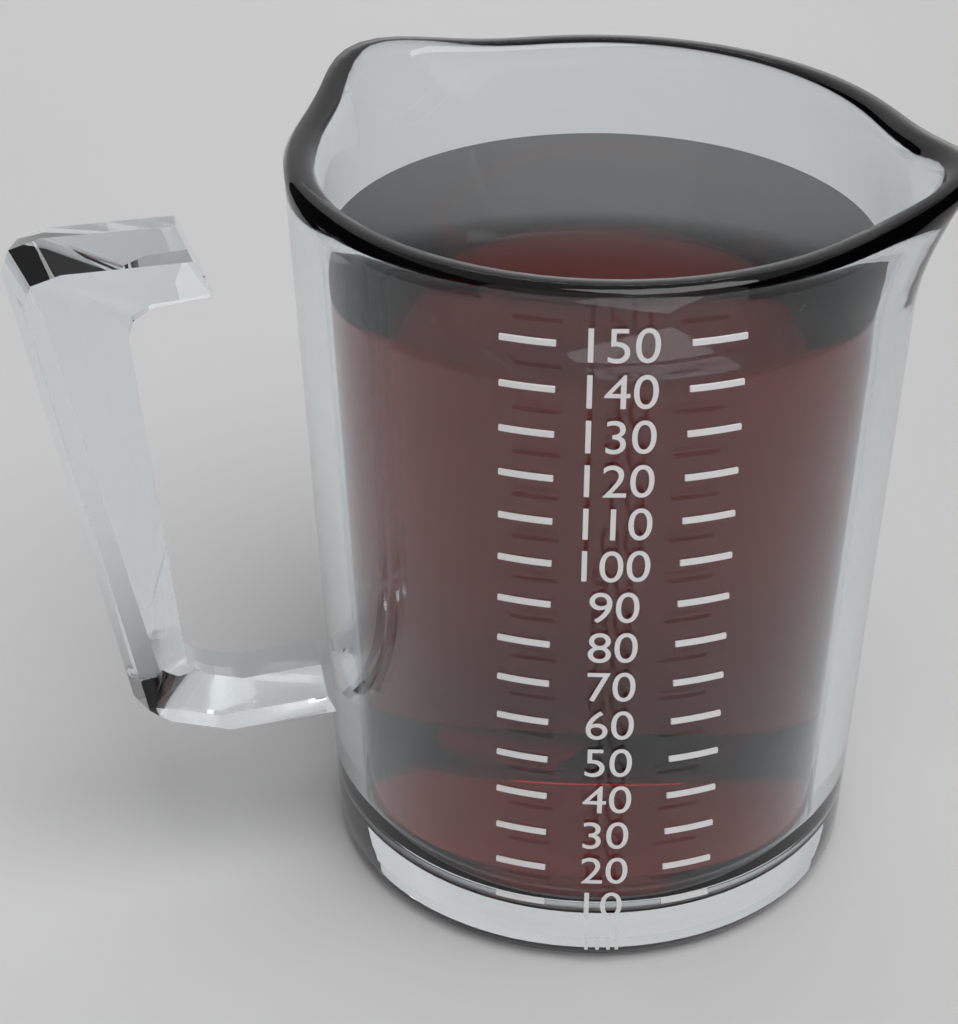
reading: 140 ml
